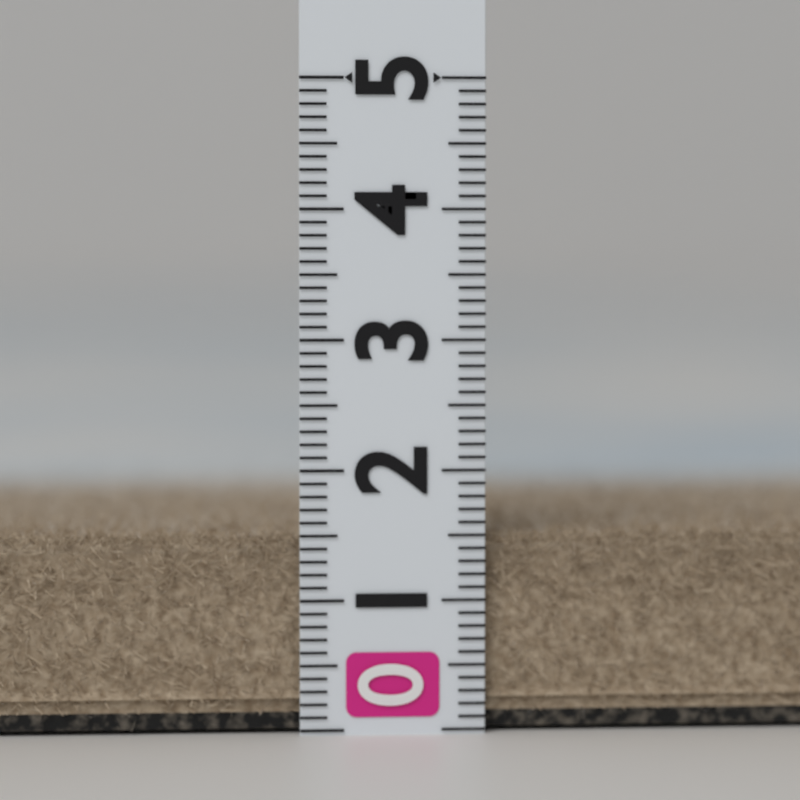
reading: 1.5 (no unit)
